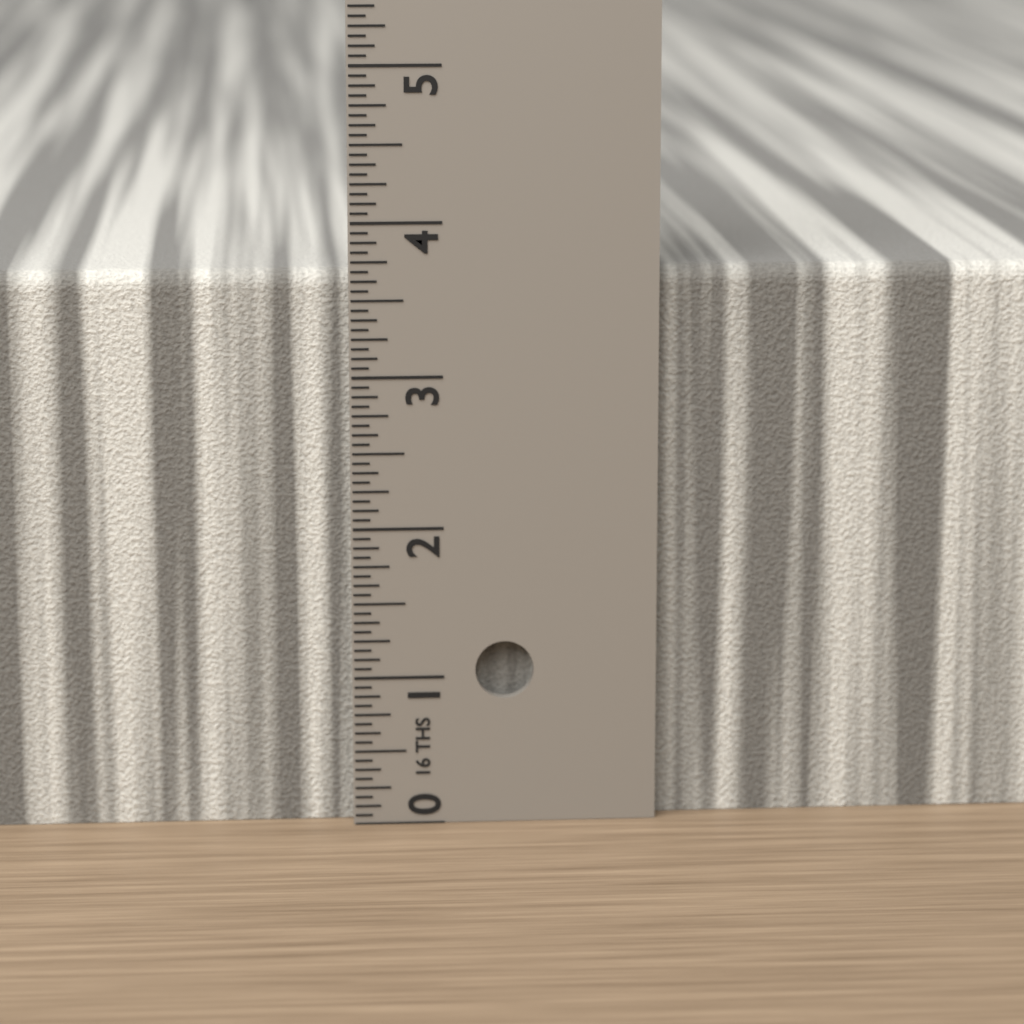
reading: 3.6875 in
